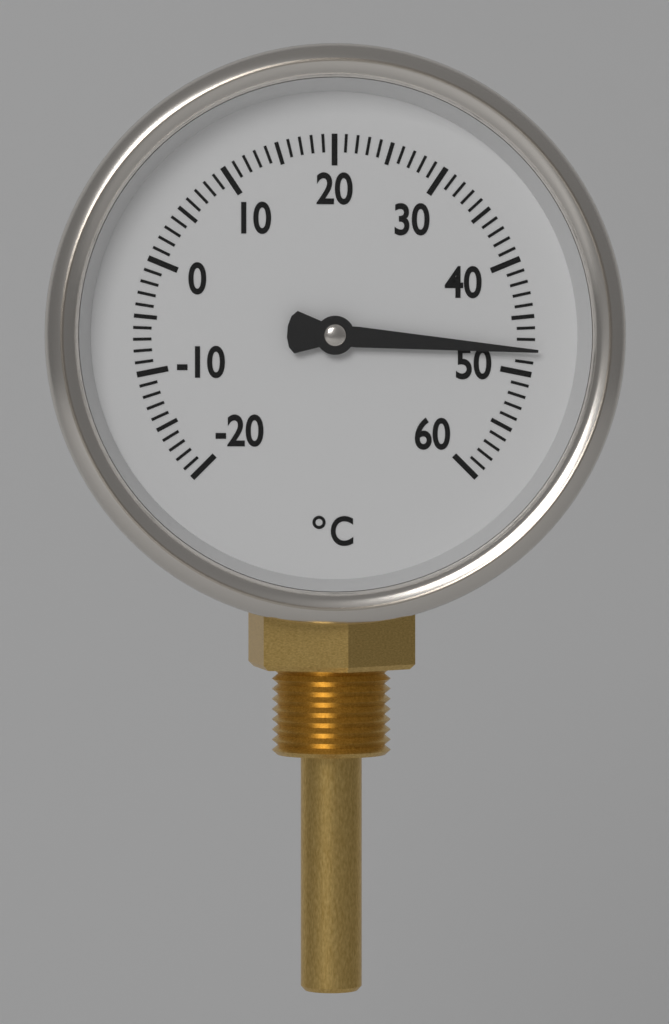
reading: 48 °C
